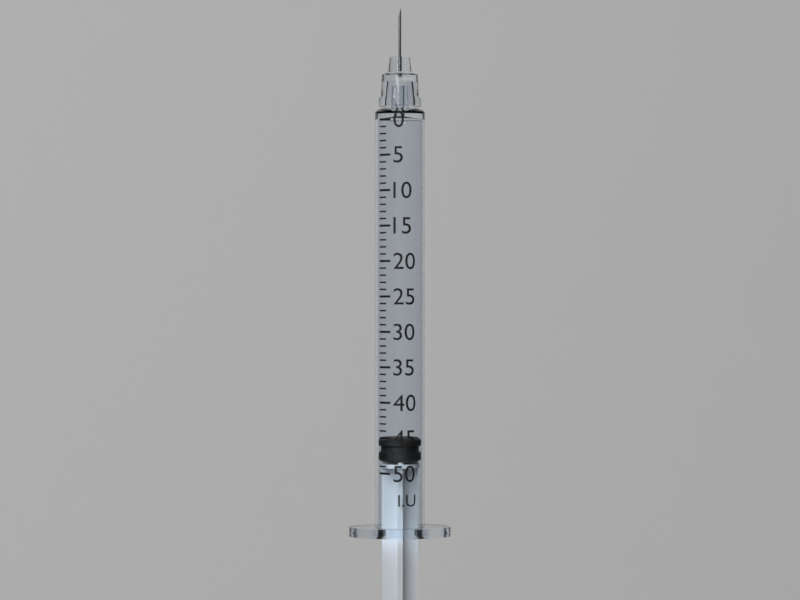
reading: 45 I.U.
